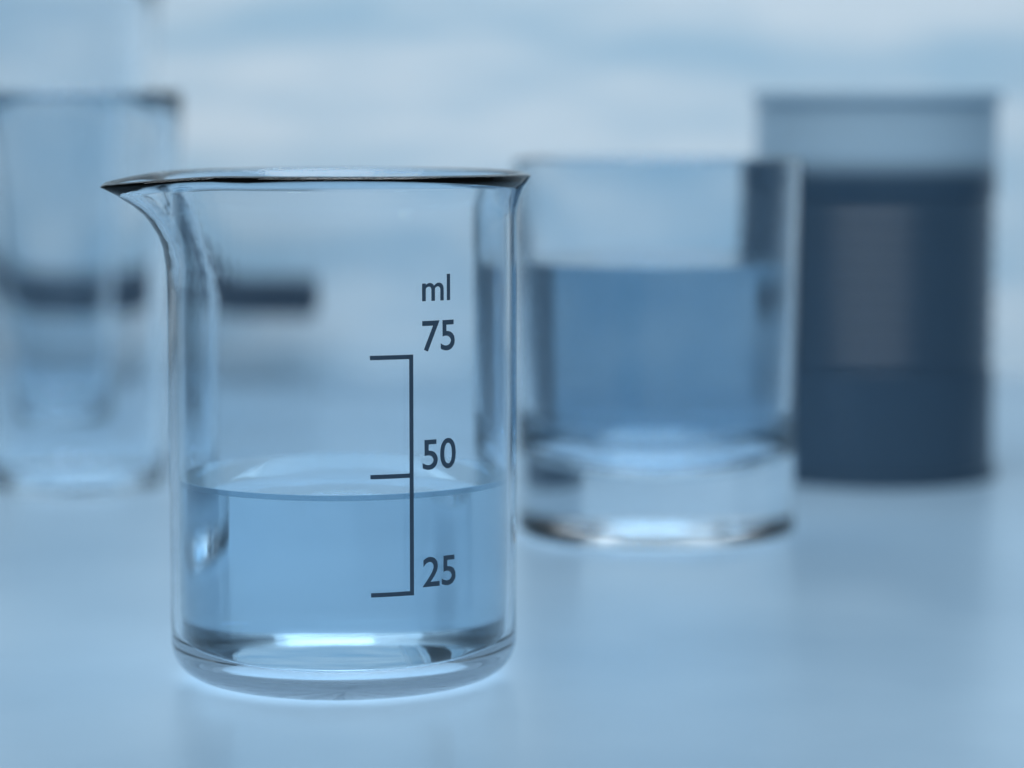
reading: 46 ml
